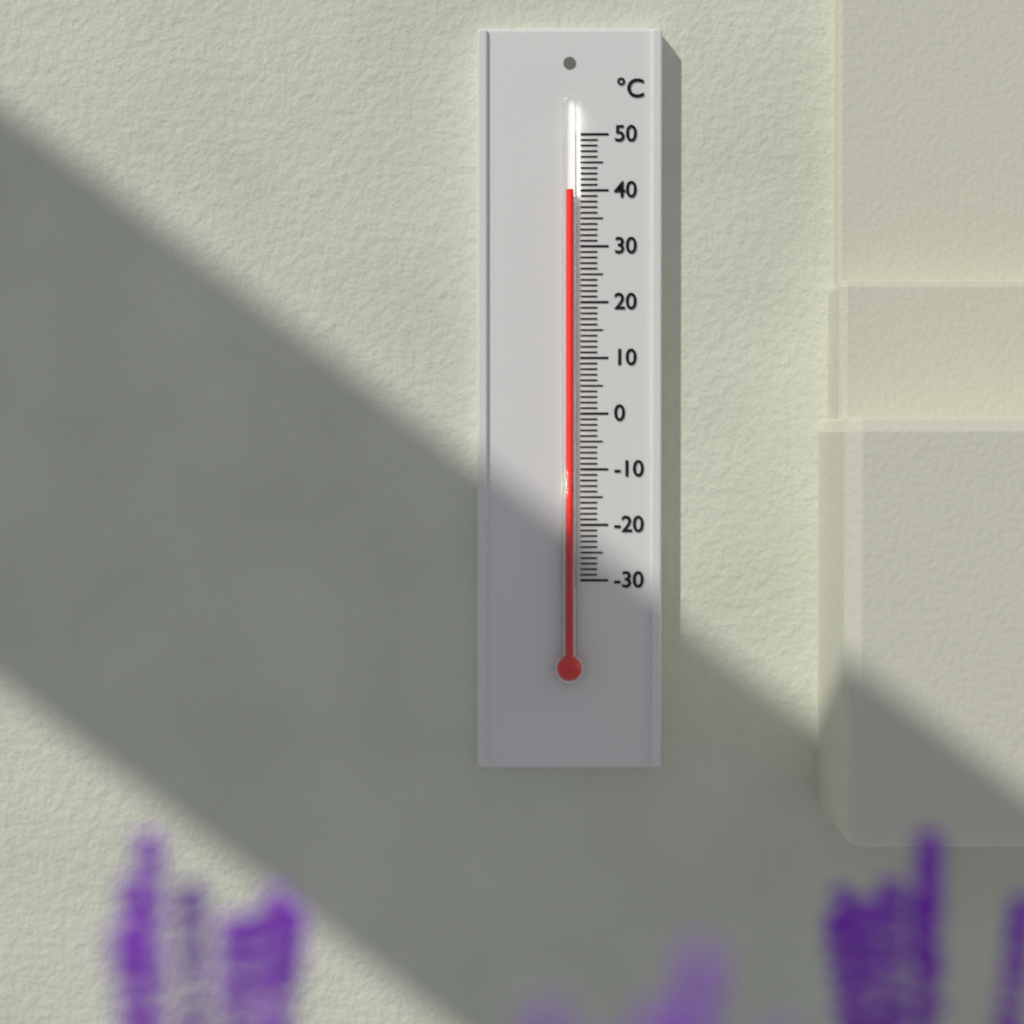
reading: 40 °C
